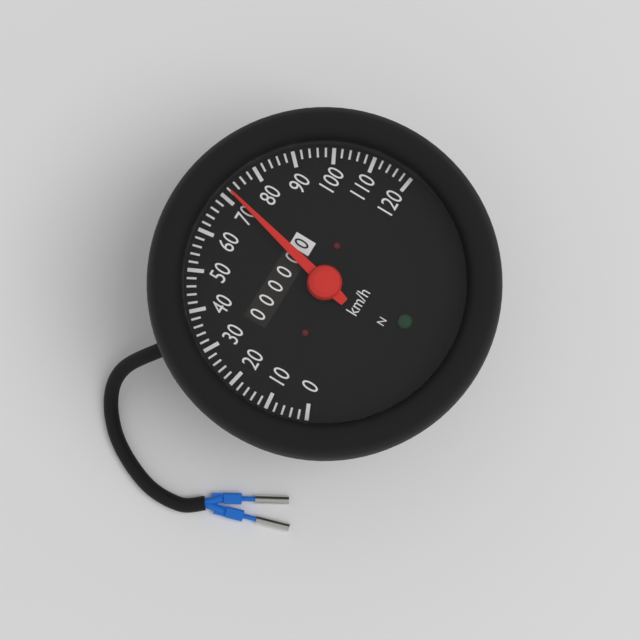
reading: 72 km/h
